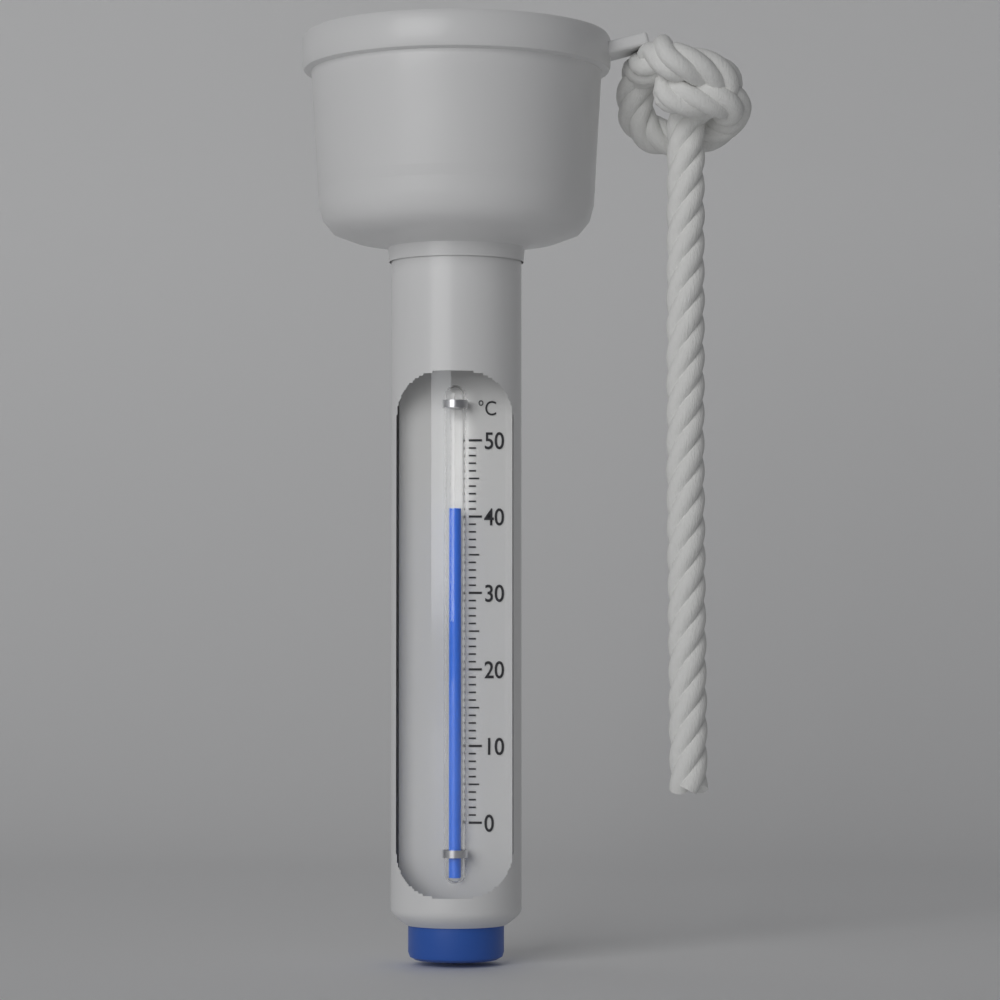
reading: 41 °C
